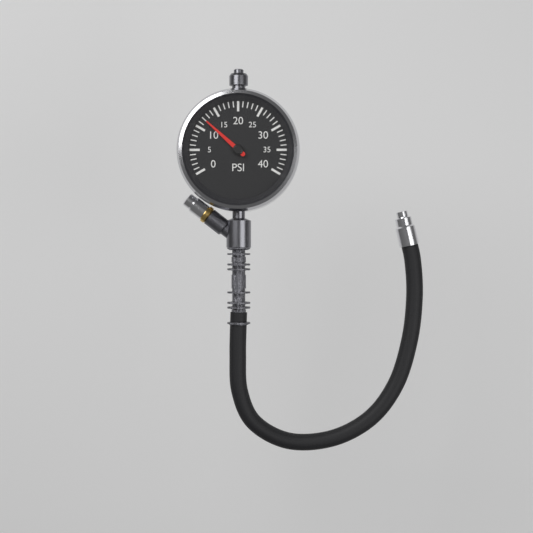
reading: 12 psi
